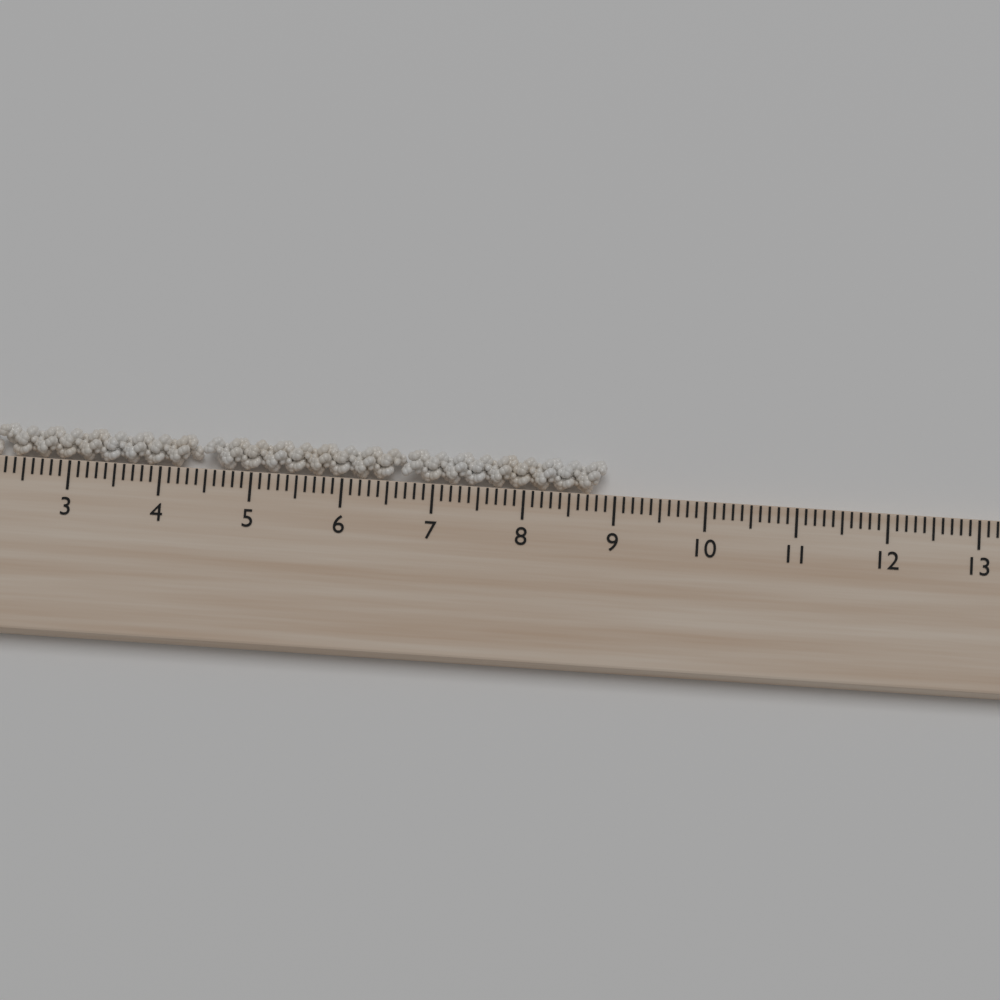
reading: 8.9 cm
